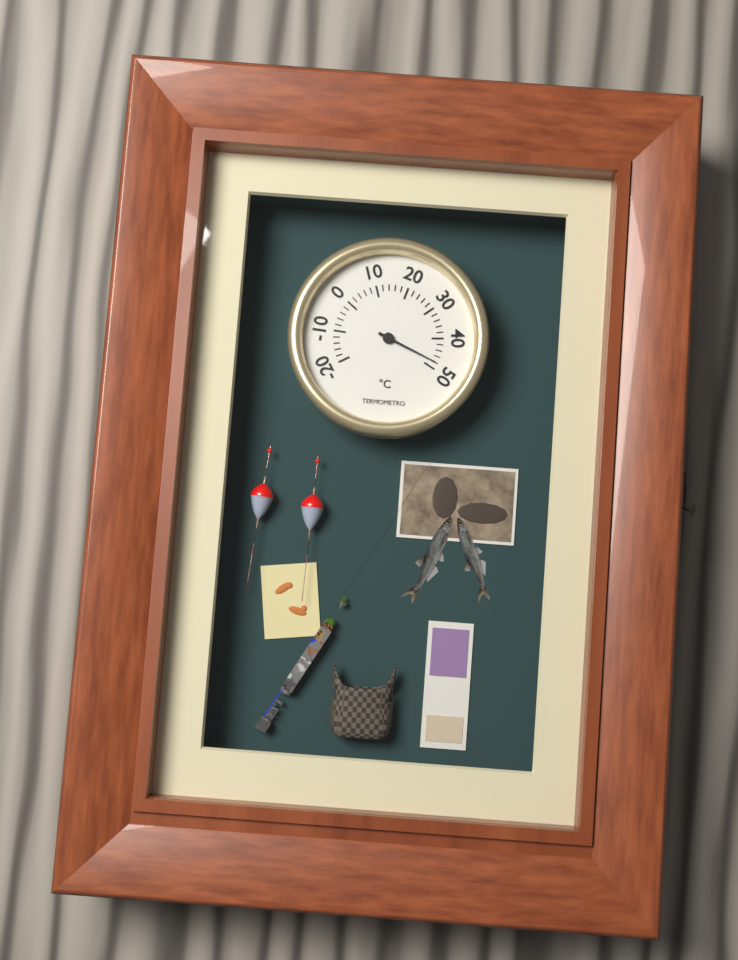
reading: 48 °C
